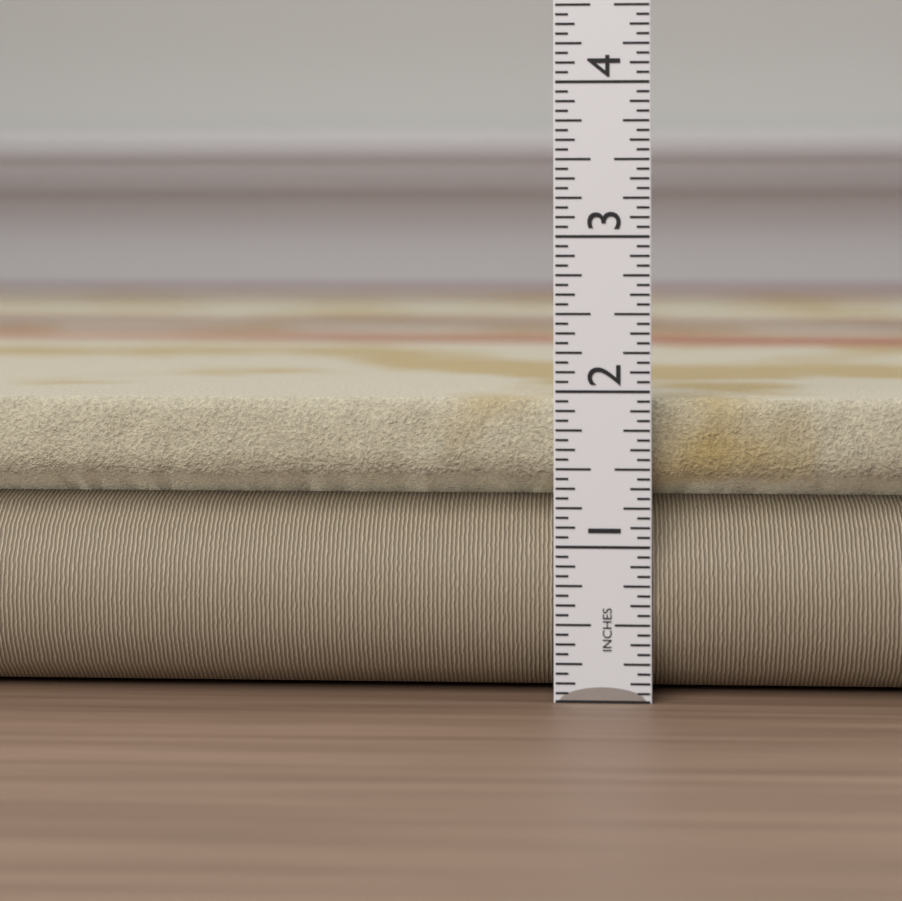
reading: 1.9375 in
